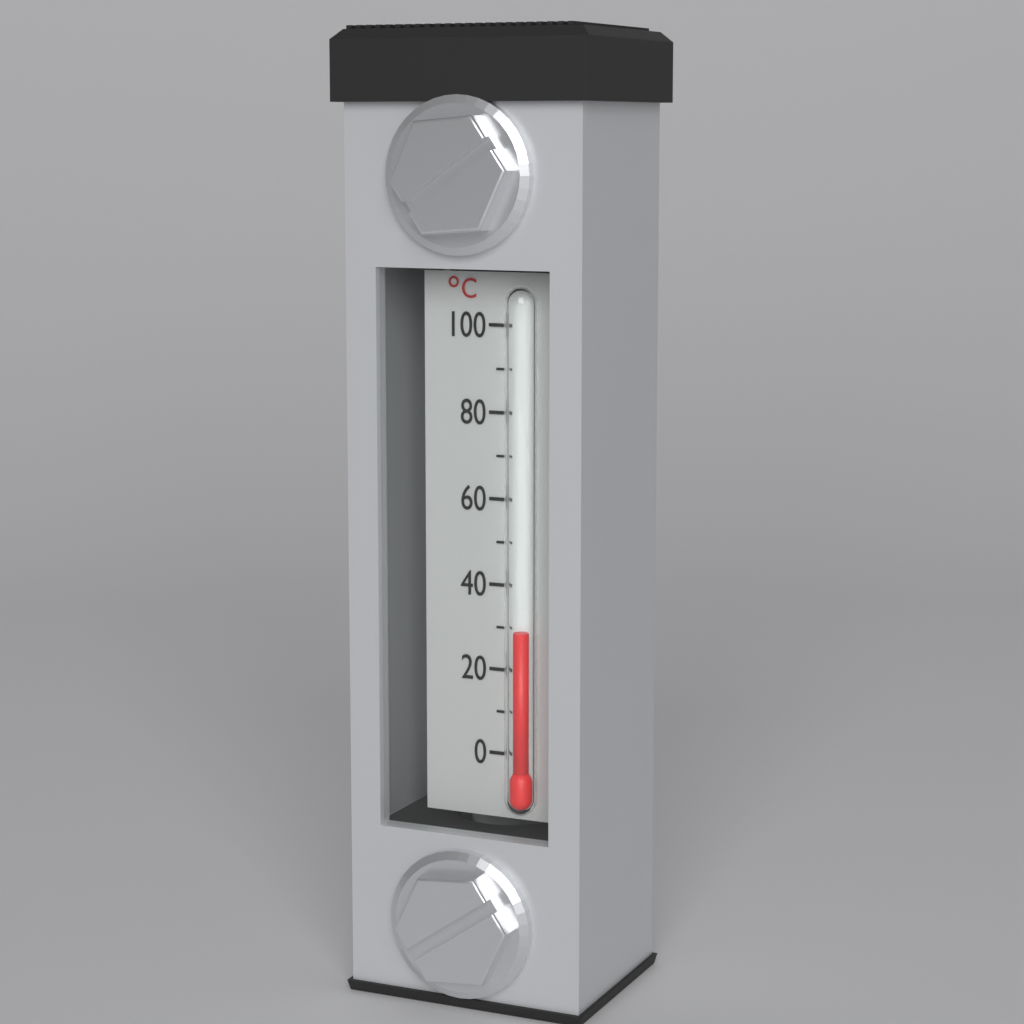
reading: 30 °C
